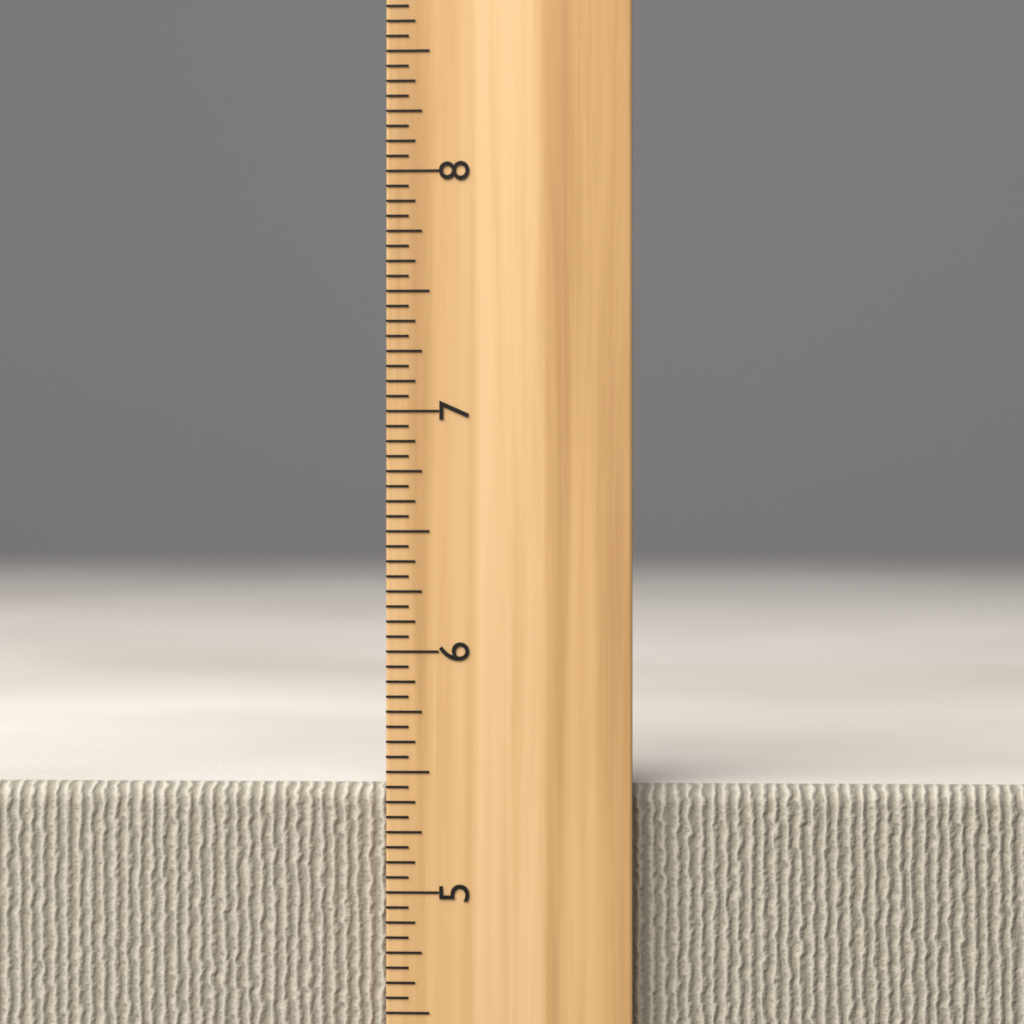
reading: 5.4375 inch
